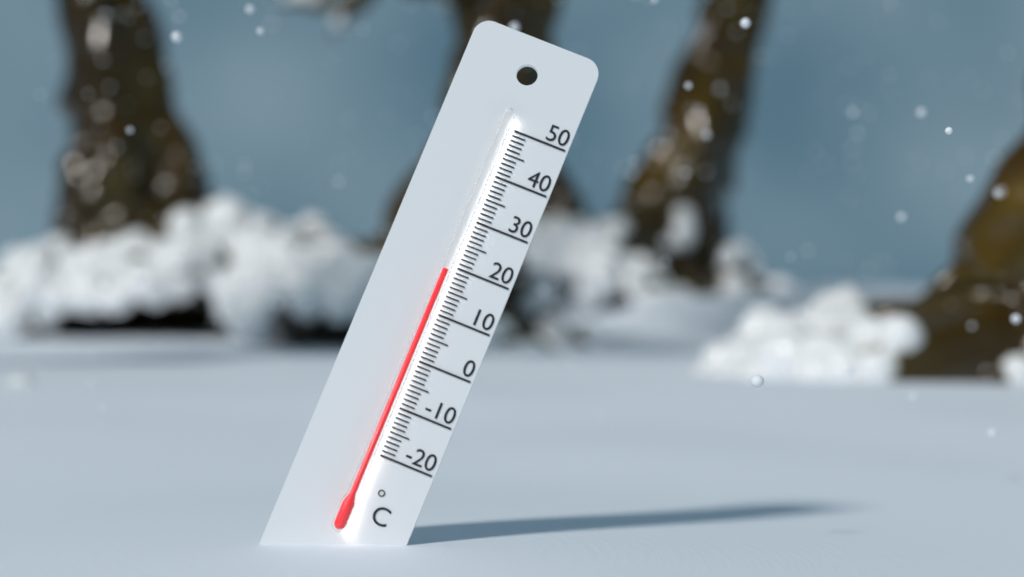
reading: 19 °C
